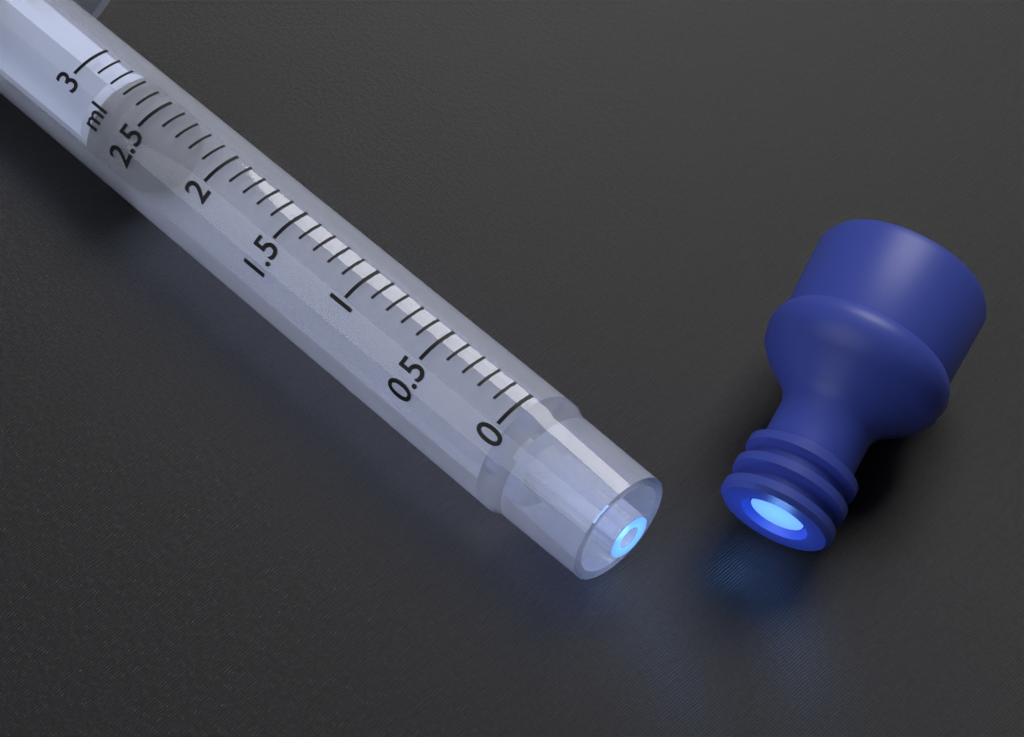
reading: 2.5 ml
